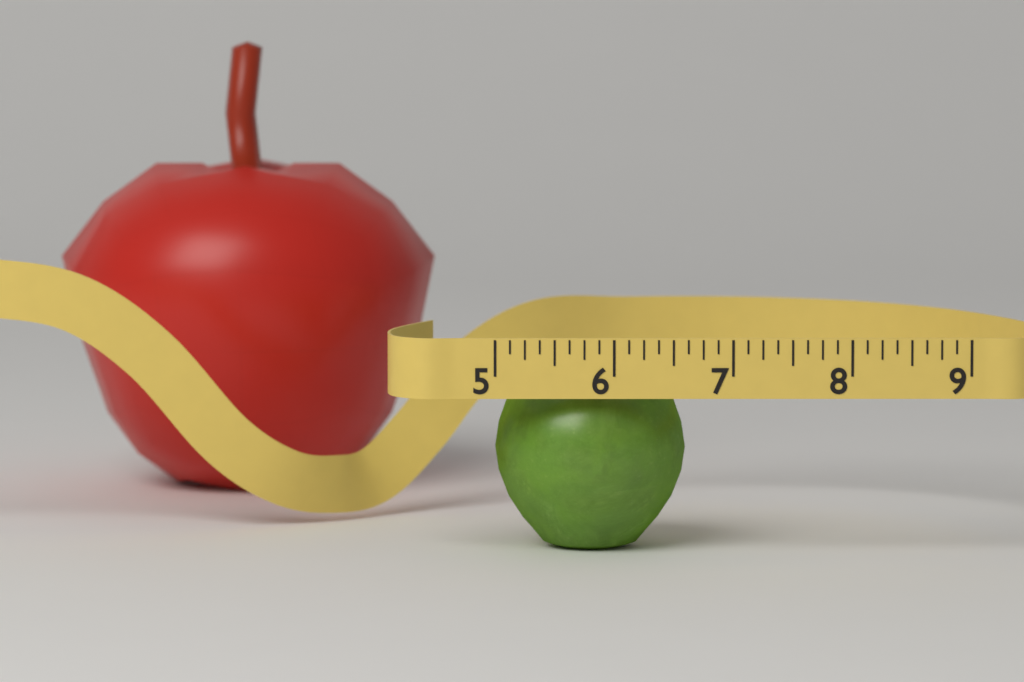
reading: 6.625 (no unit)
